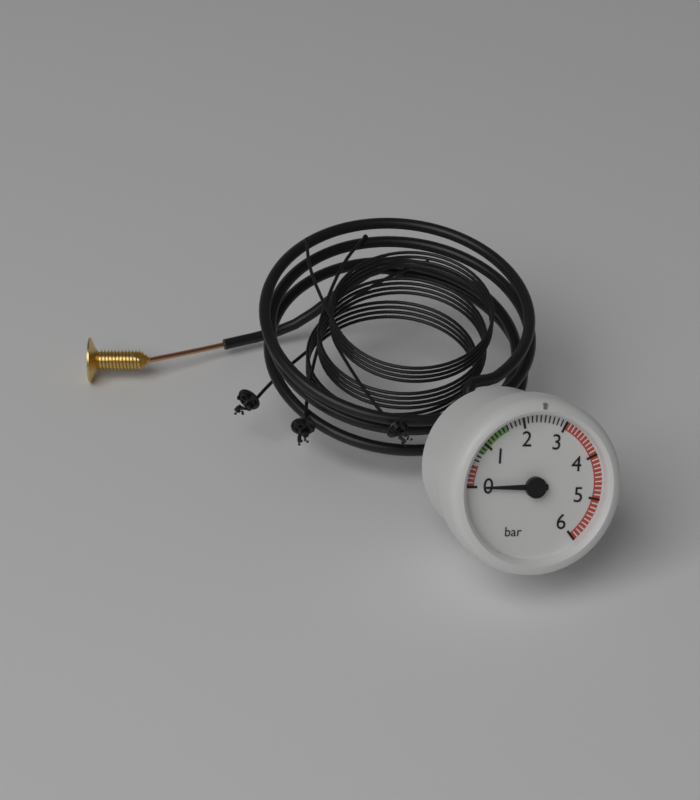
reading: 0.0 bar
